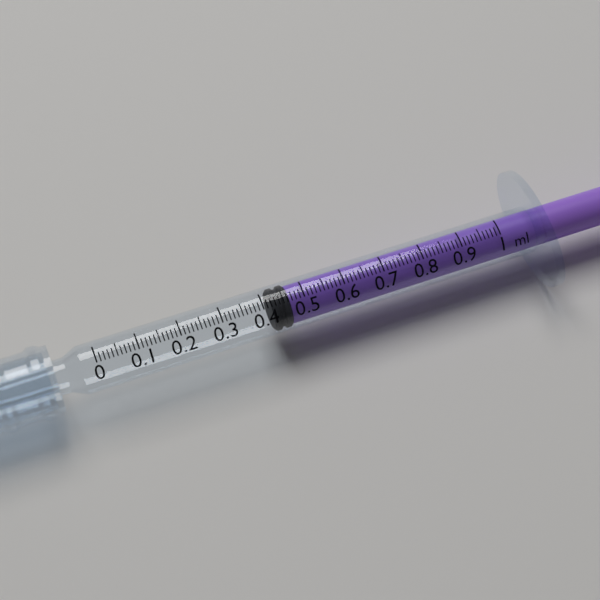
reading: 0.42 ml
